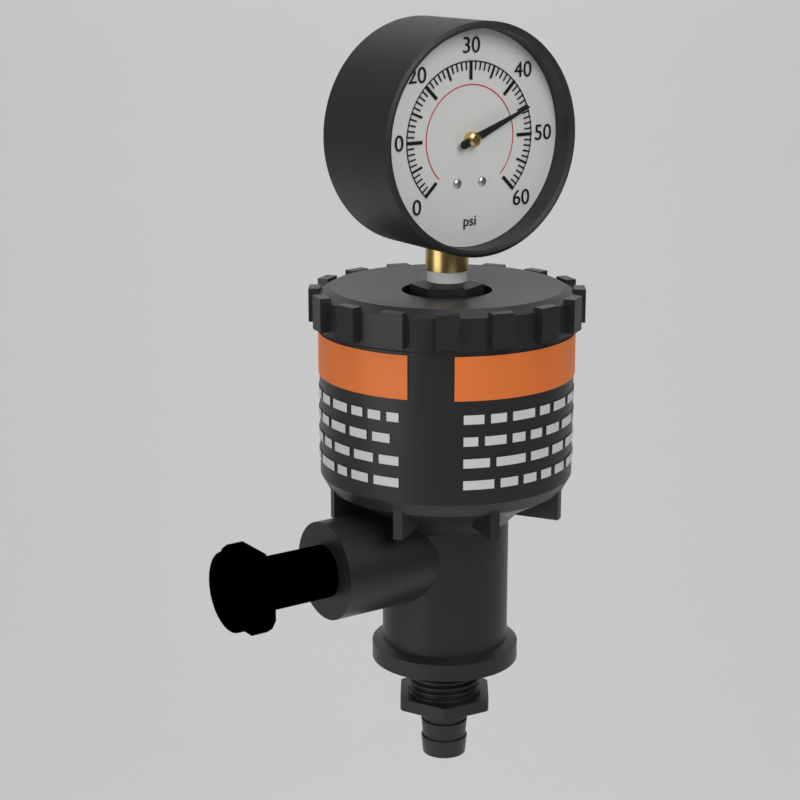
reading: 45 psi
